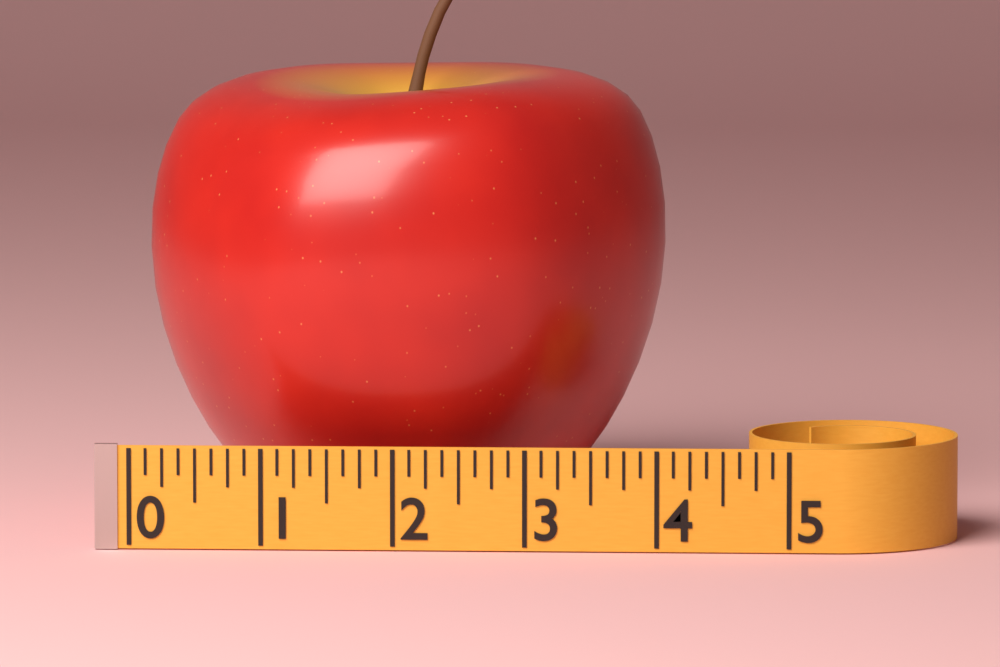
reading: 4.000 (no unit)
